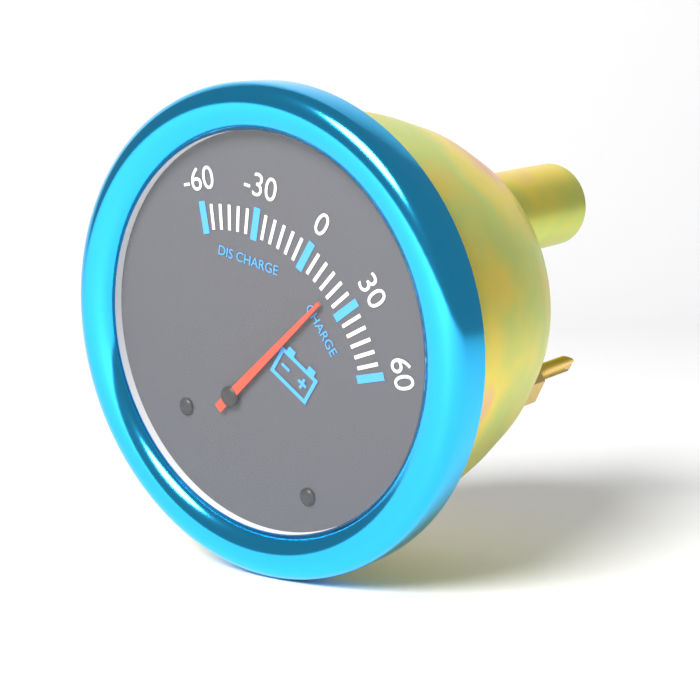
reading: 20 (no unit)
